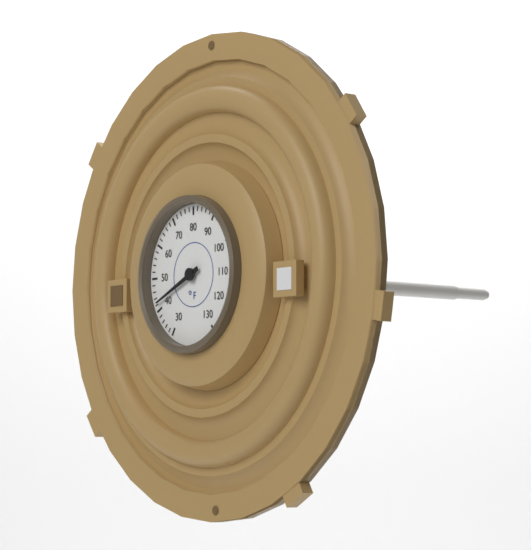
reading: 42 °F
